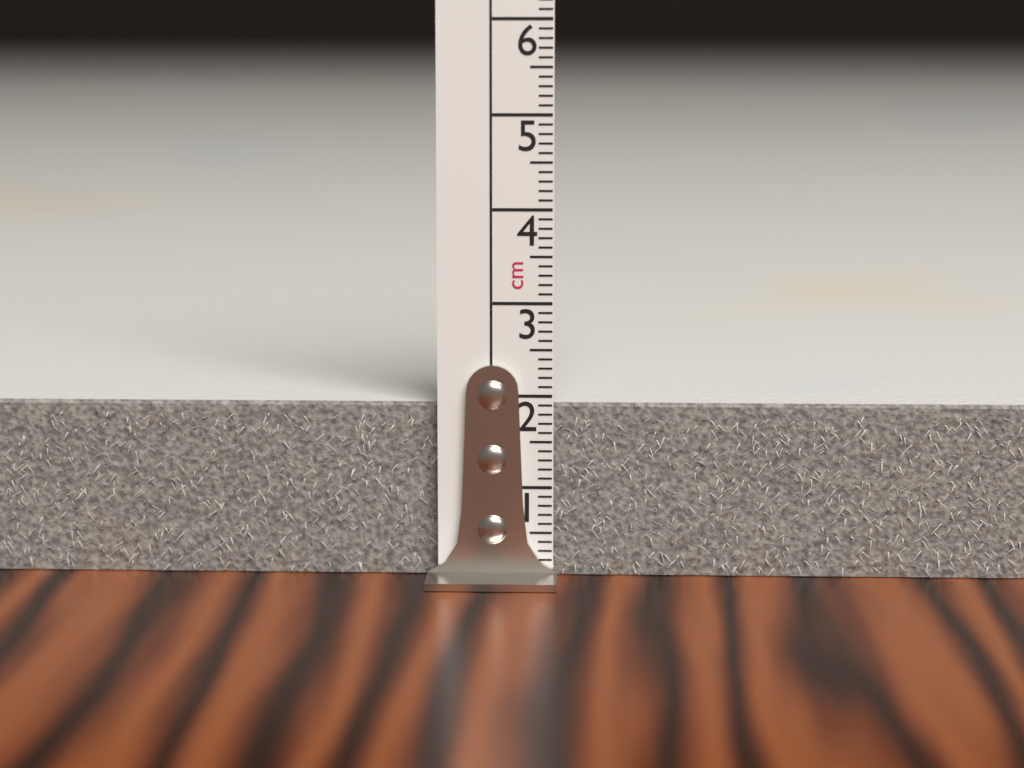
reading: 1.9 cm
